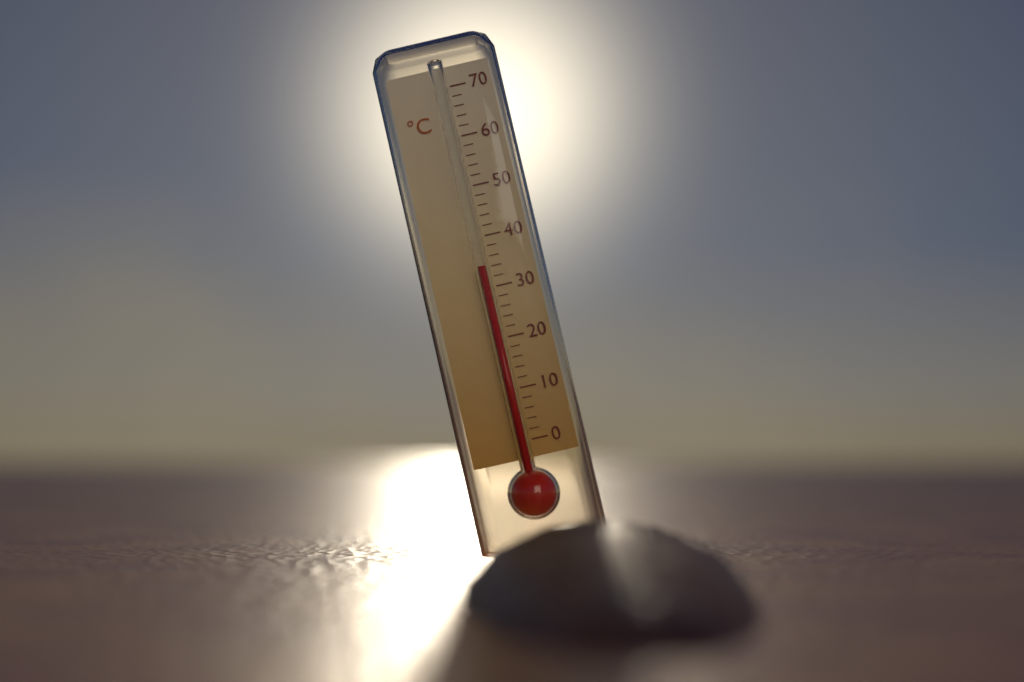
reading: 34 °C
